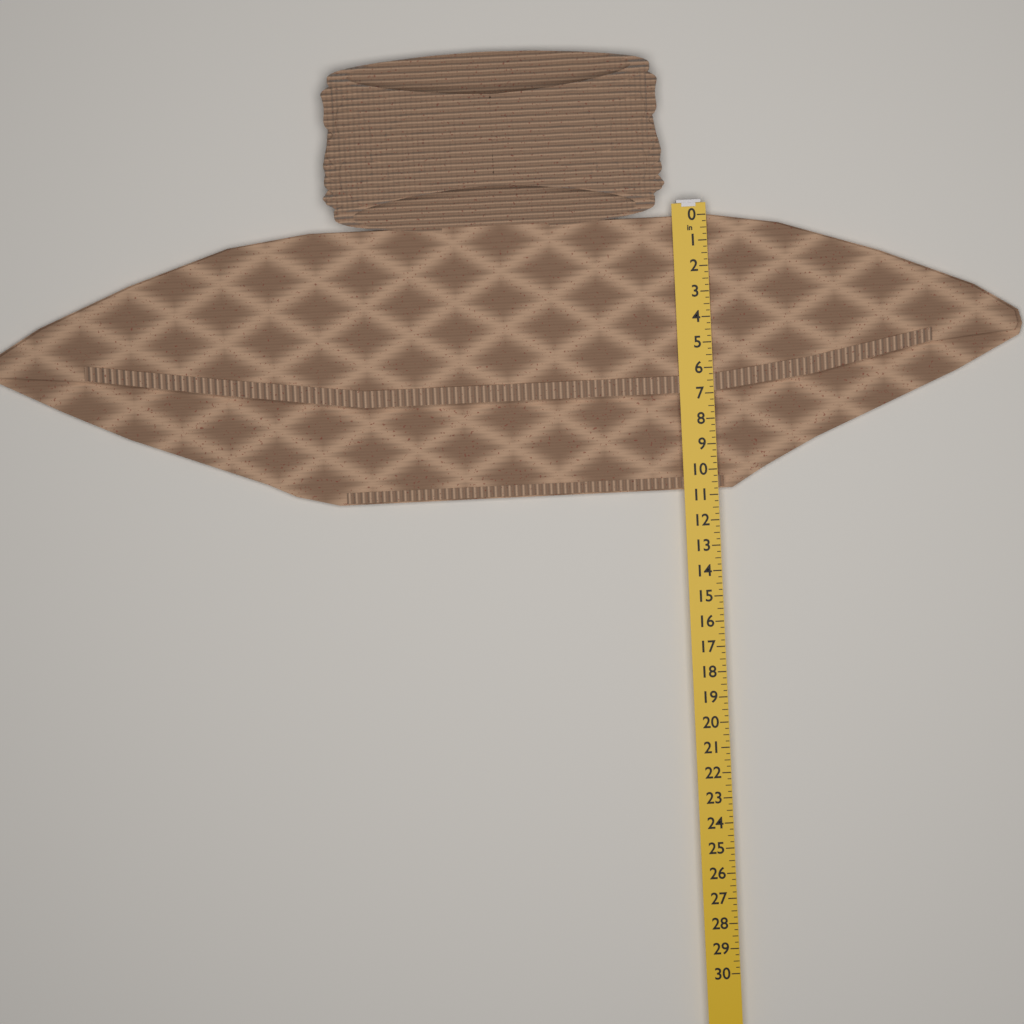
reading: 10.75 in
